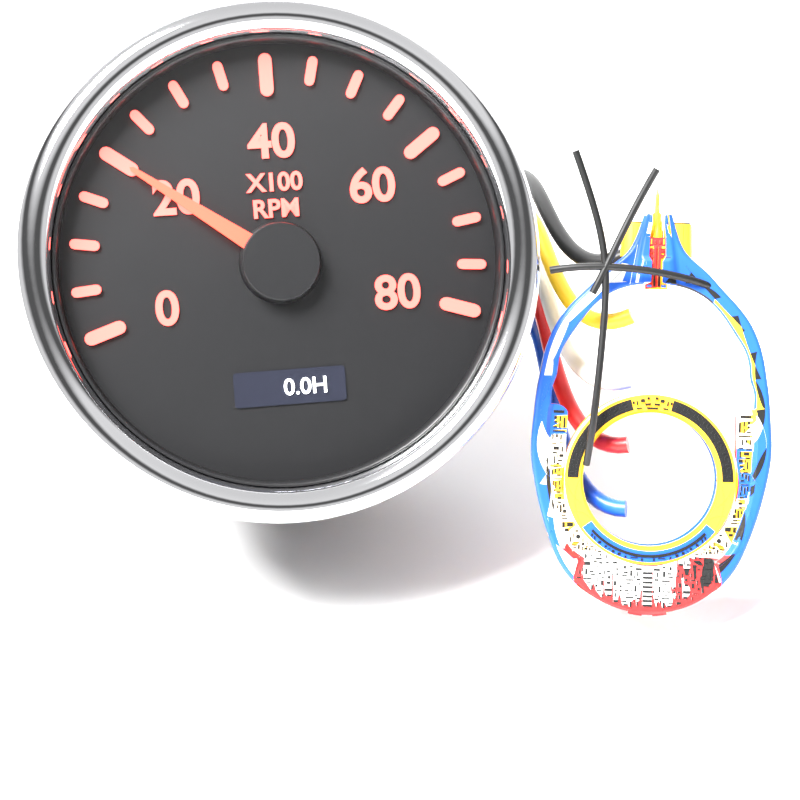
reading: 2000 RPM
